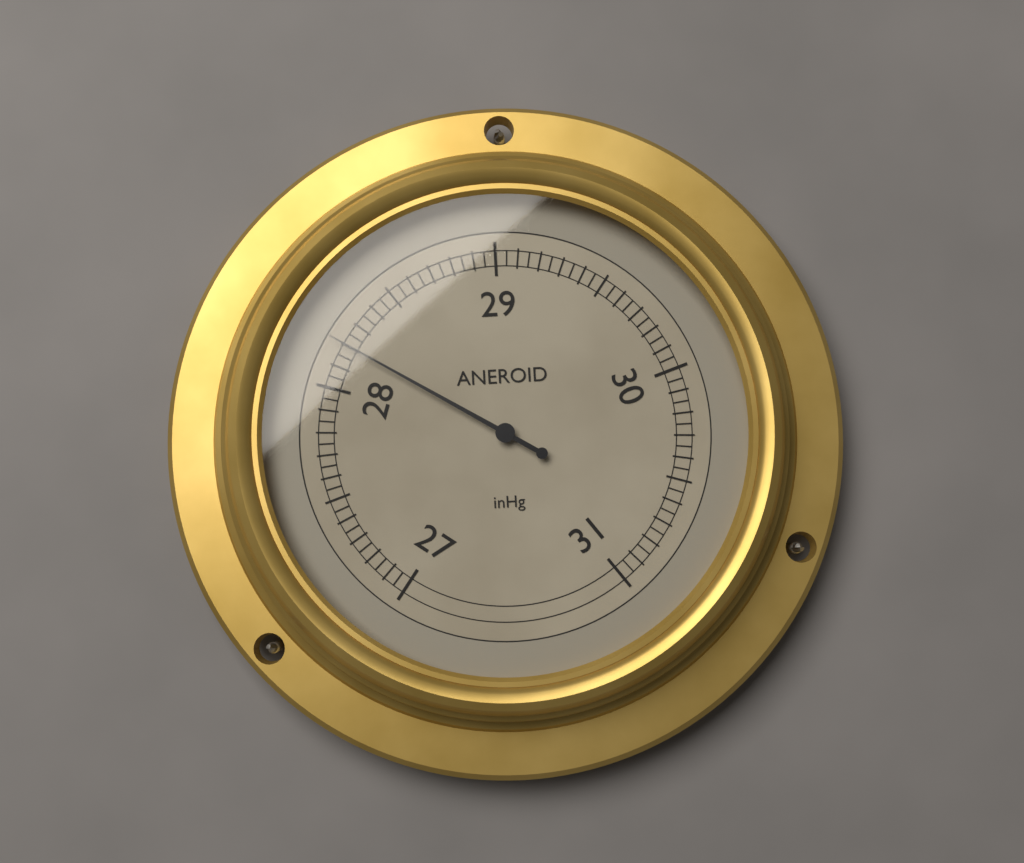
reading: 28.20 inHg
